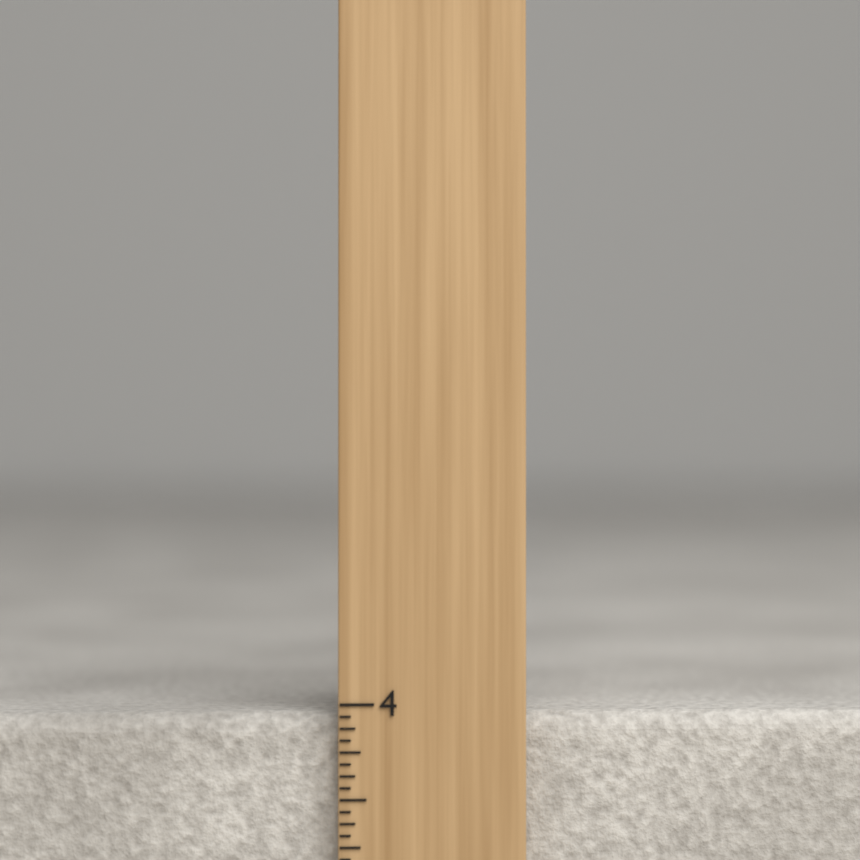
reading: 3.9375 inch
